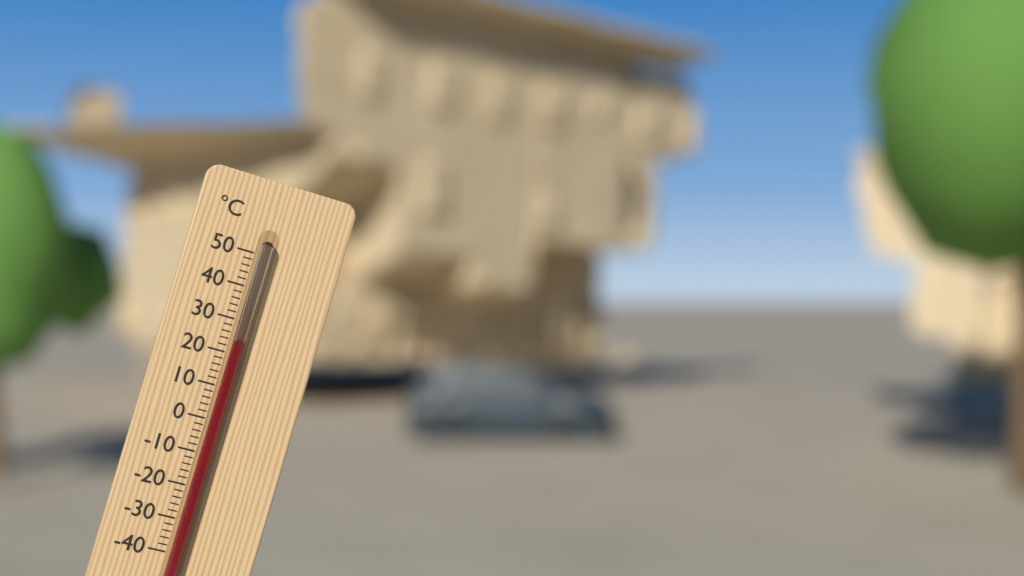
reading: 24 °C
